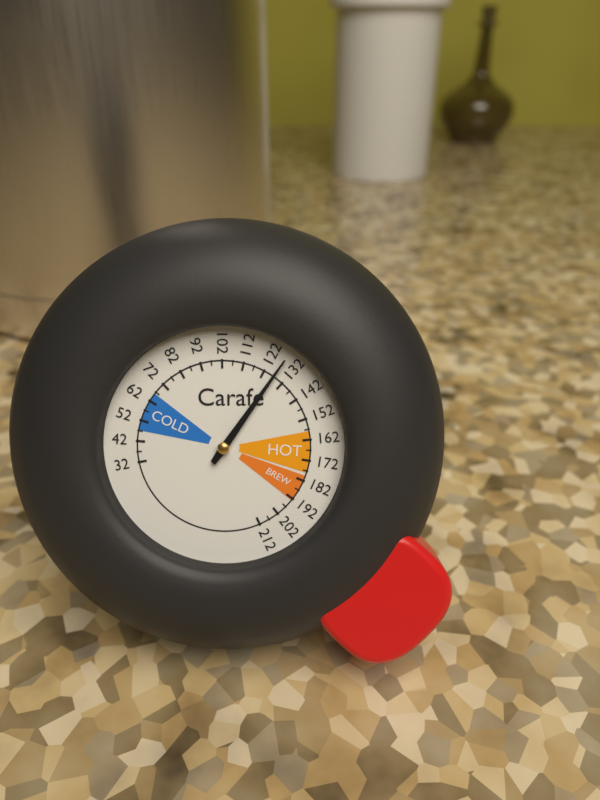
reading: 127 (no unit)
